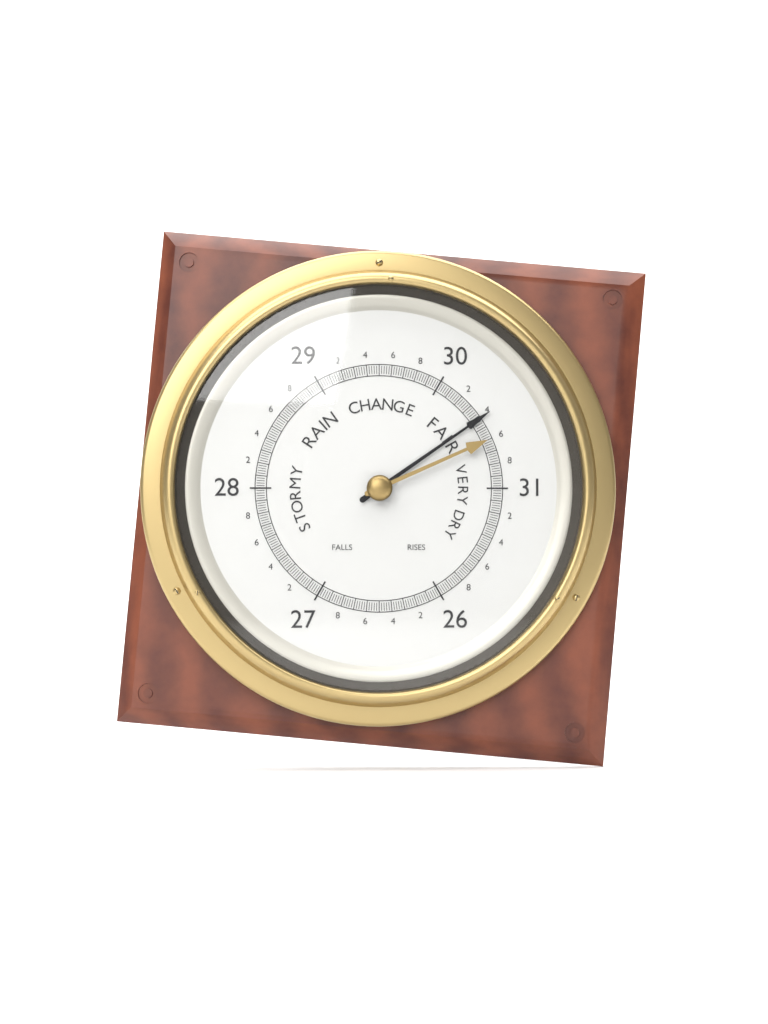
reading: 30.42 (no unit)
